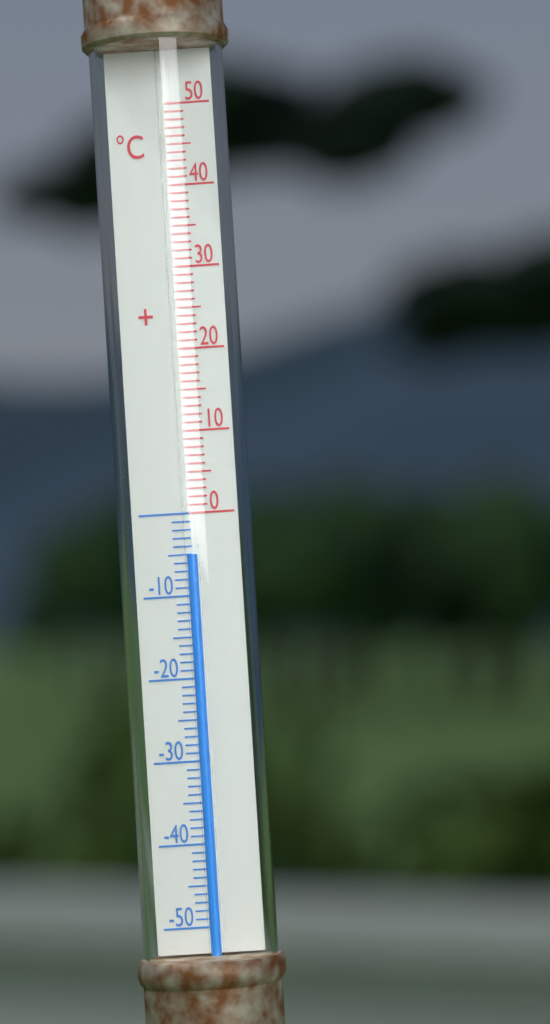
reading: -5 °C
